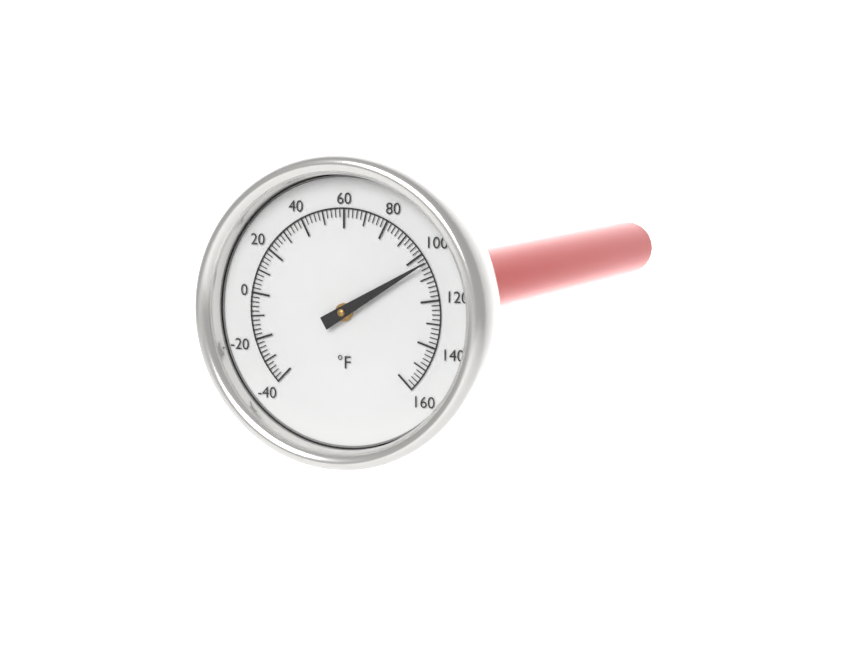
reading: 104 °F
